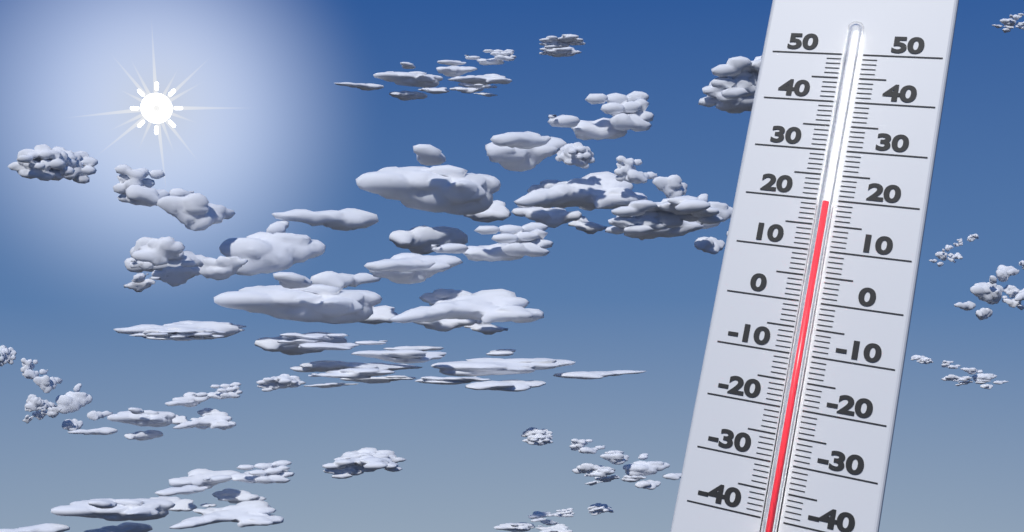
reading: 19 (no unit)
